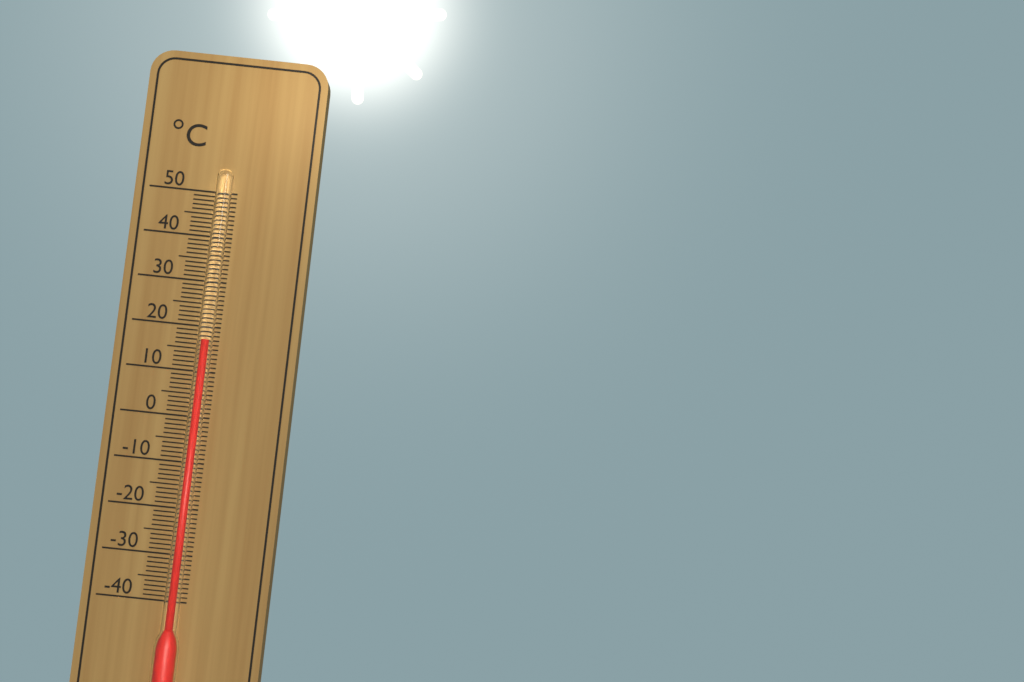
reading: 17 °C
